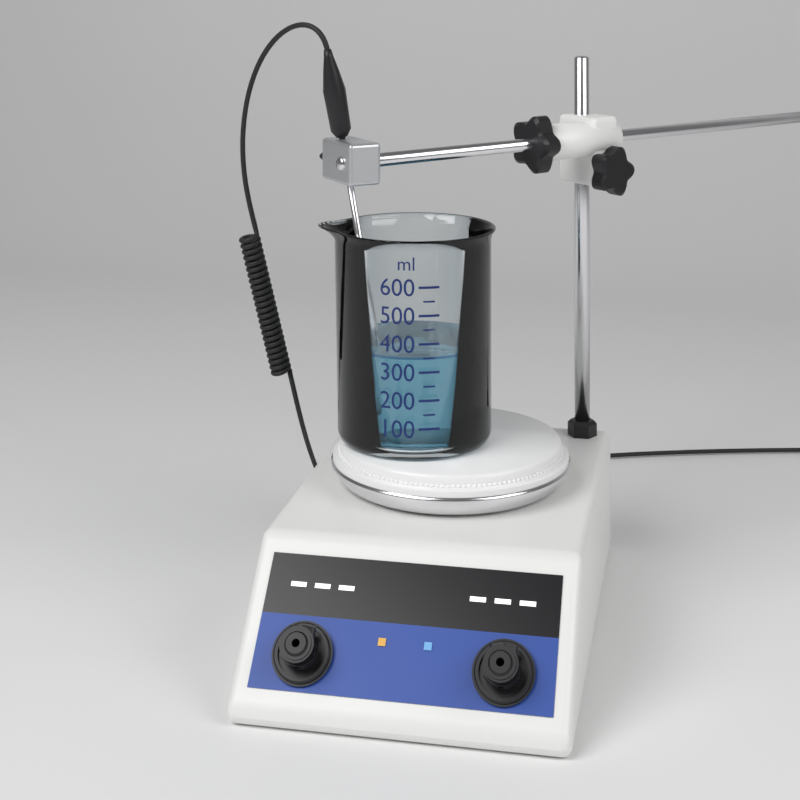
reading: 350 ml
